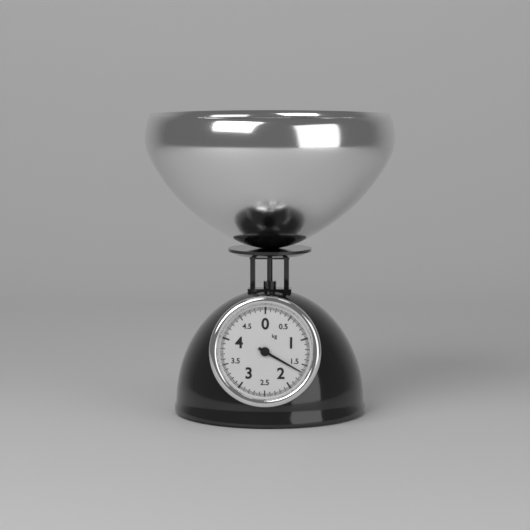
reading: 1.650 kg
